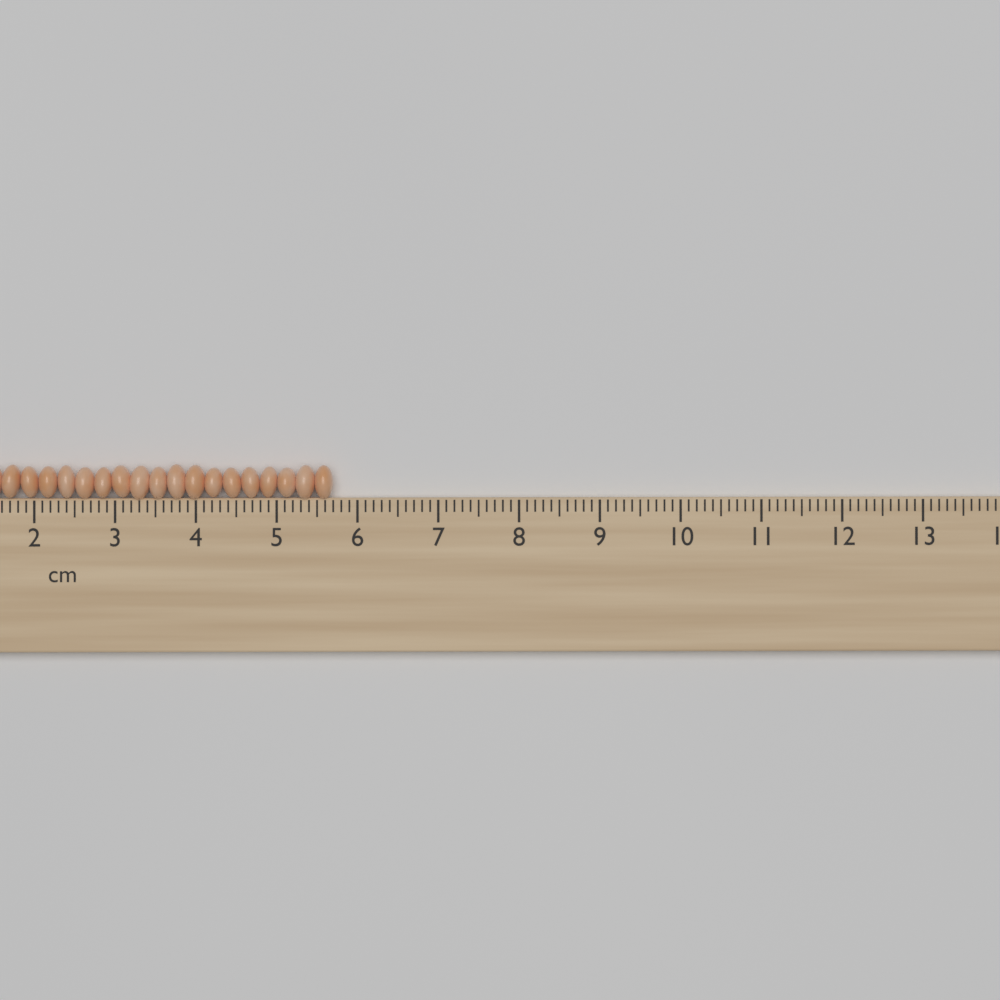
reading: 5.7 cm
